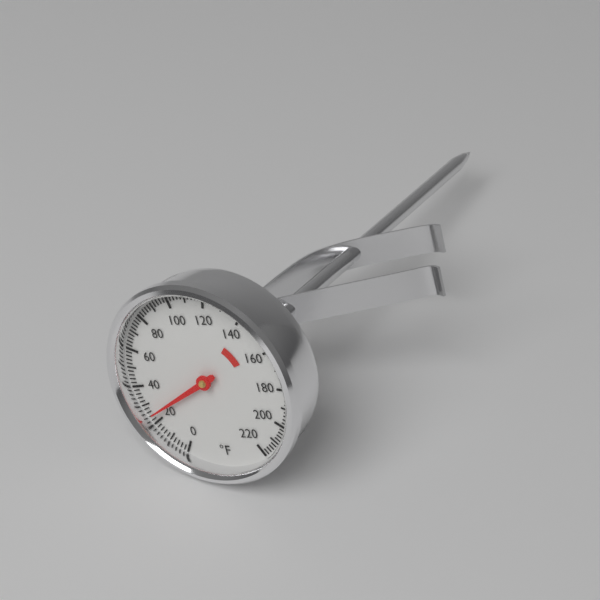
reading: 24 °F
